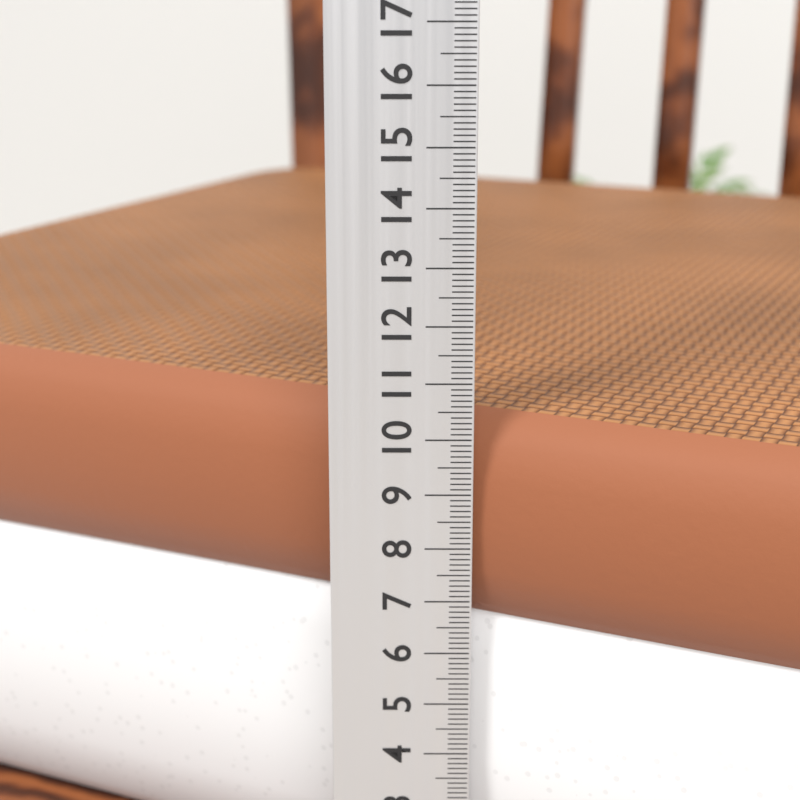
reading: 10.3 cm
